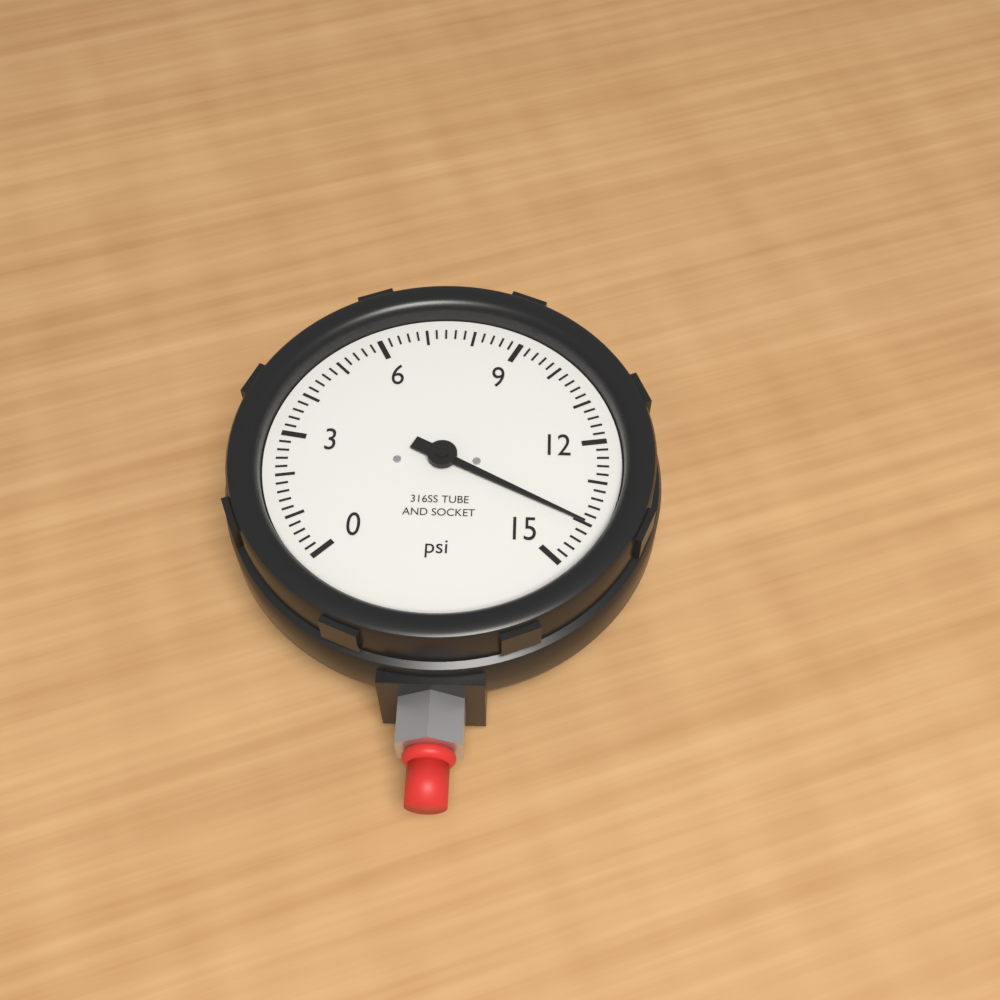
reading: 14.0 psi
